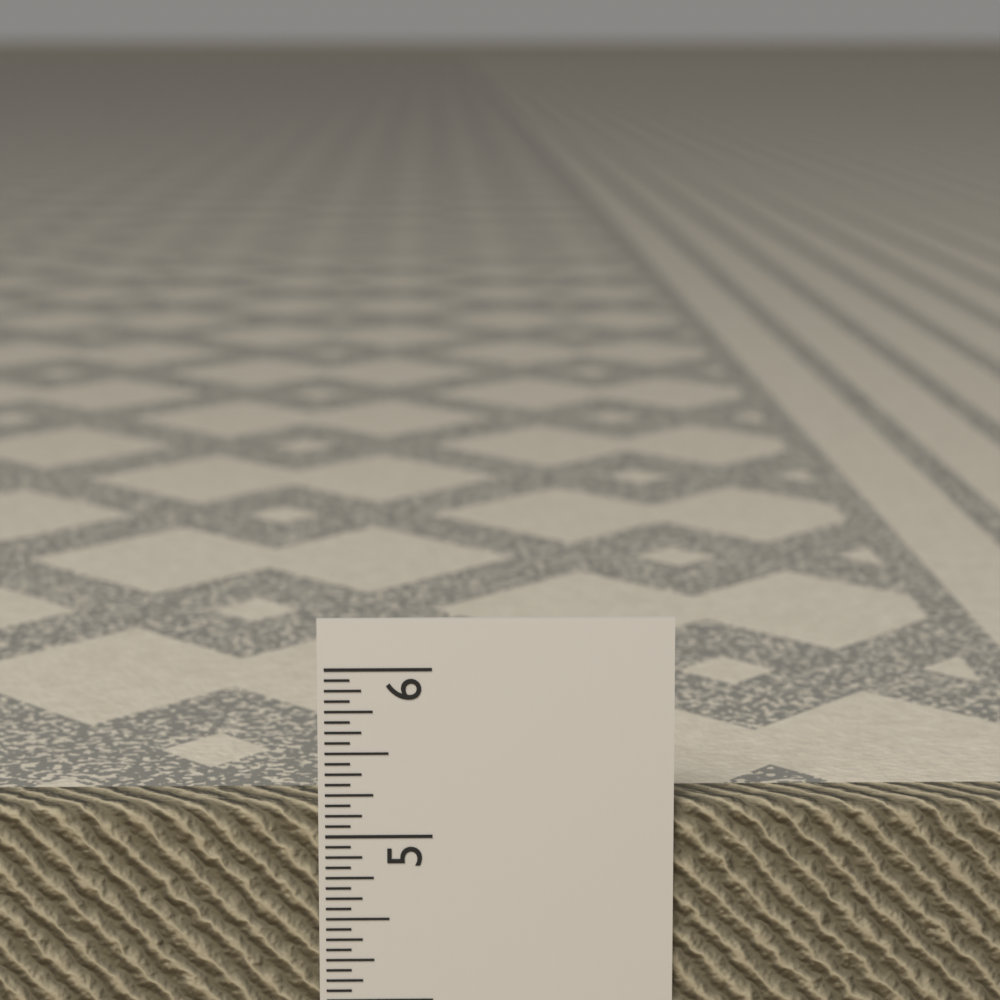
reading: 5.1875 in
